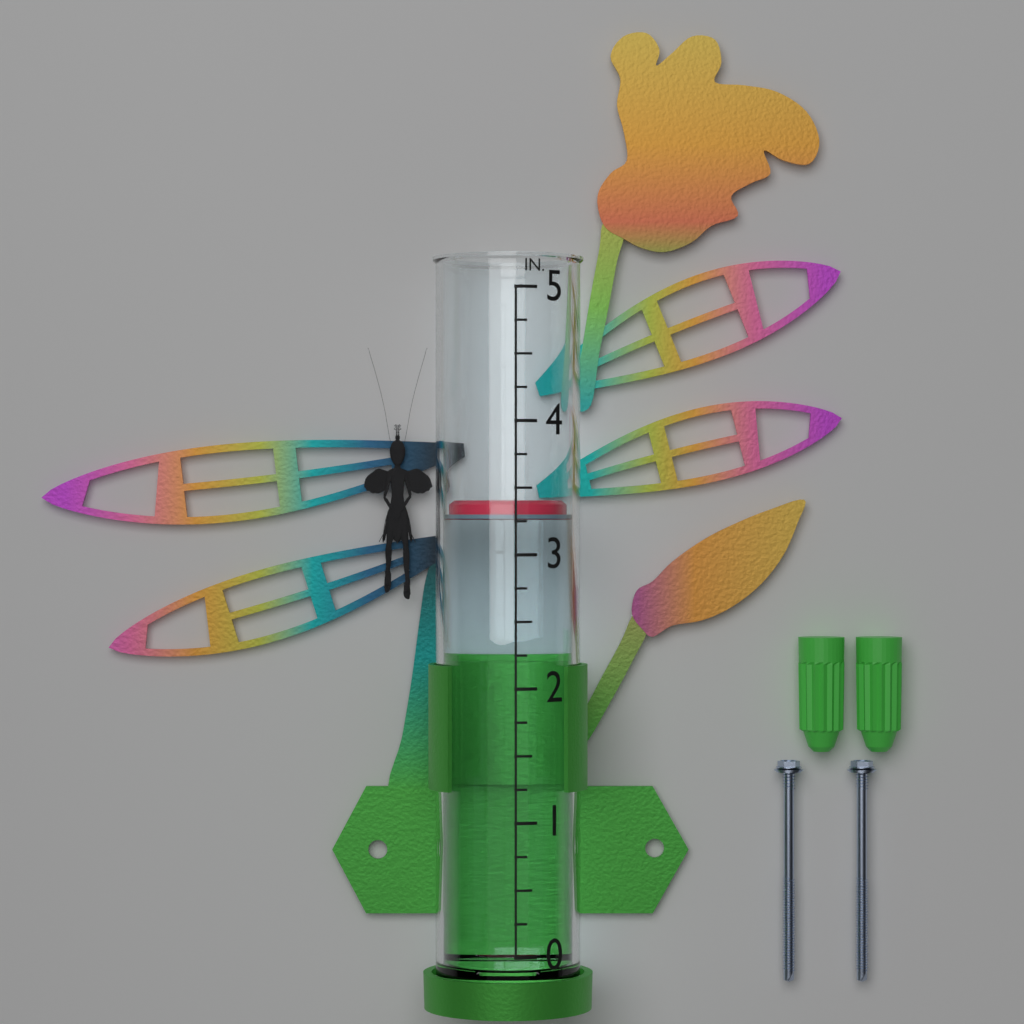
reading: 3.30 in
